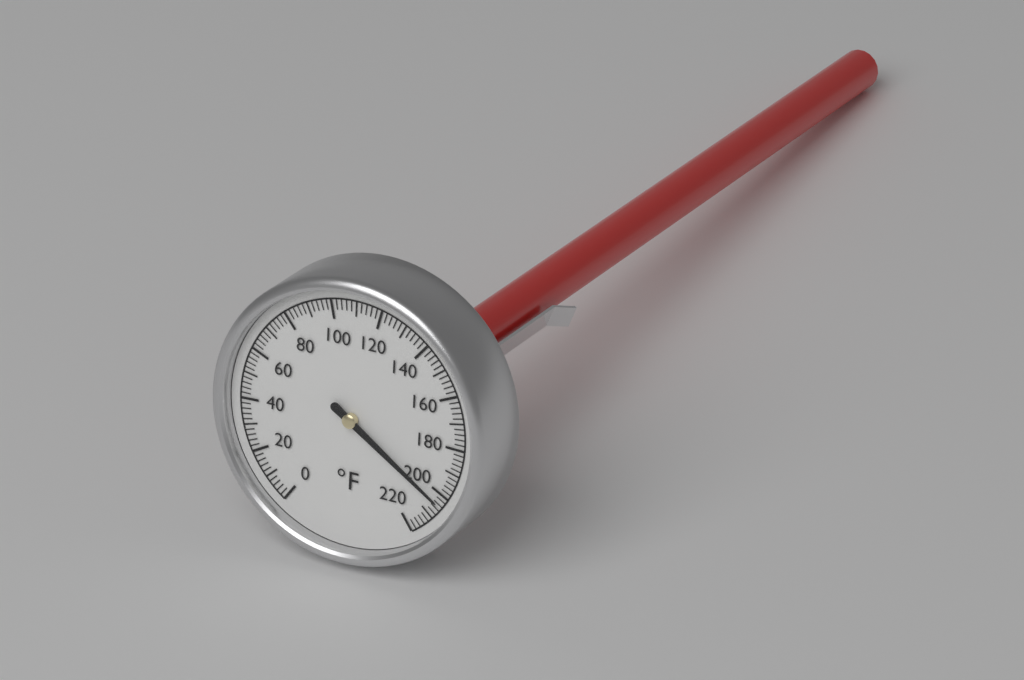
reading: 204 °F
